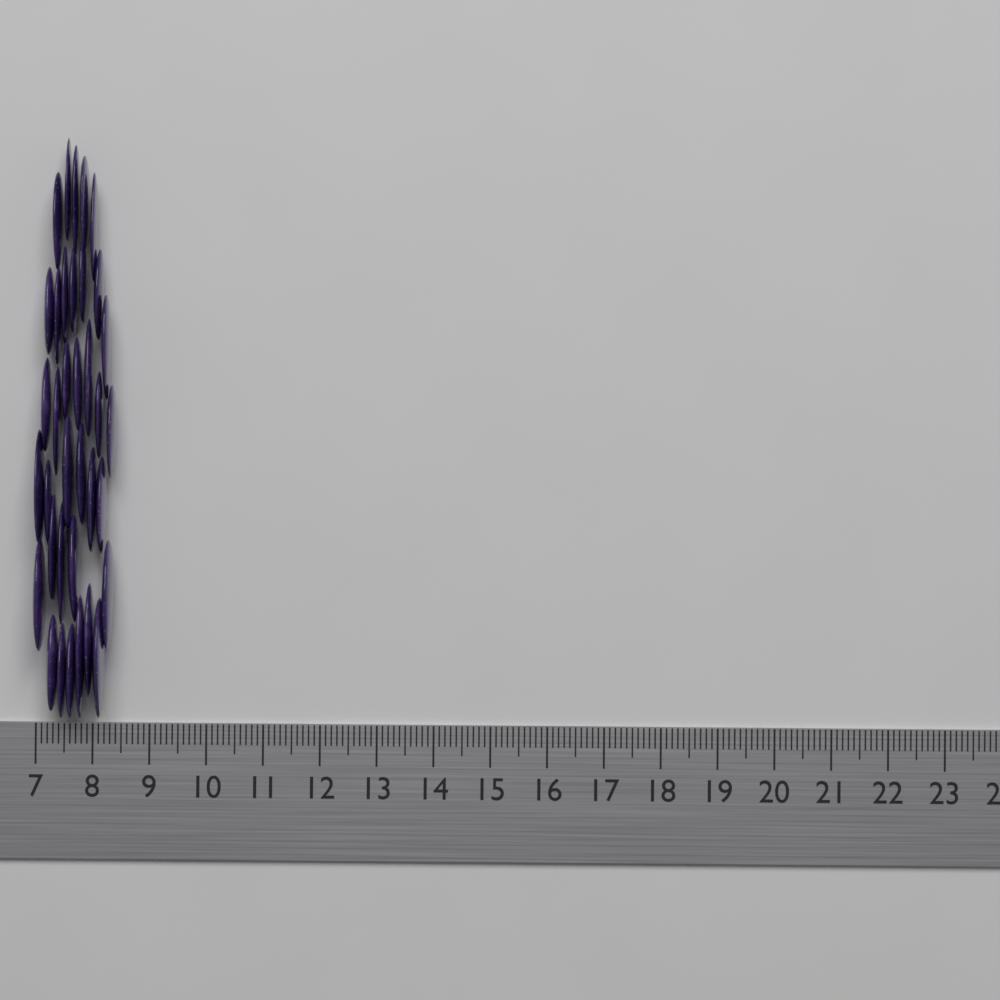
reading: 8.4 (no unit)
